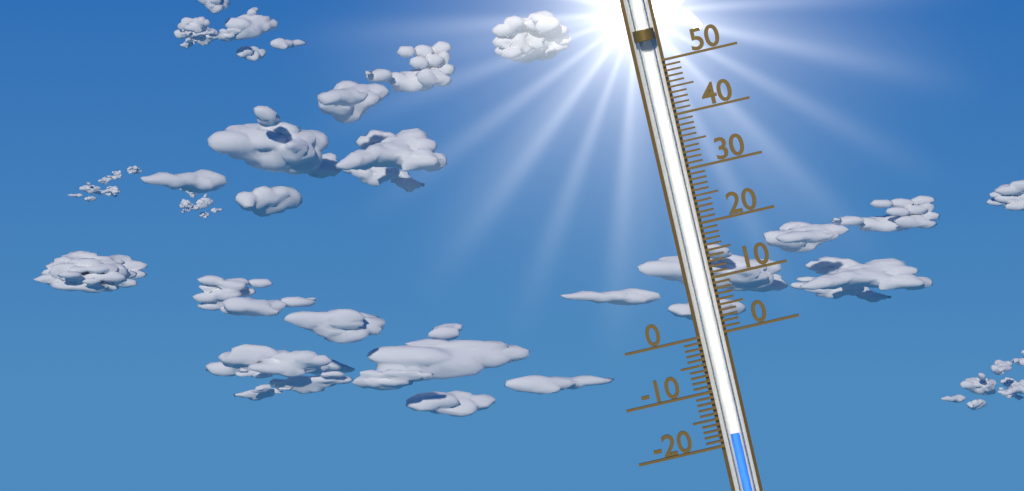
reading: -18 (no unit)
